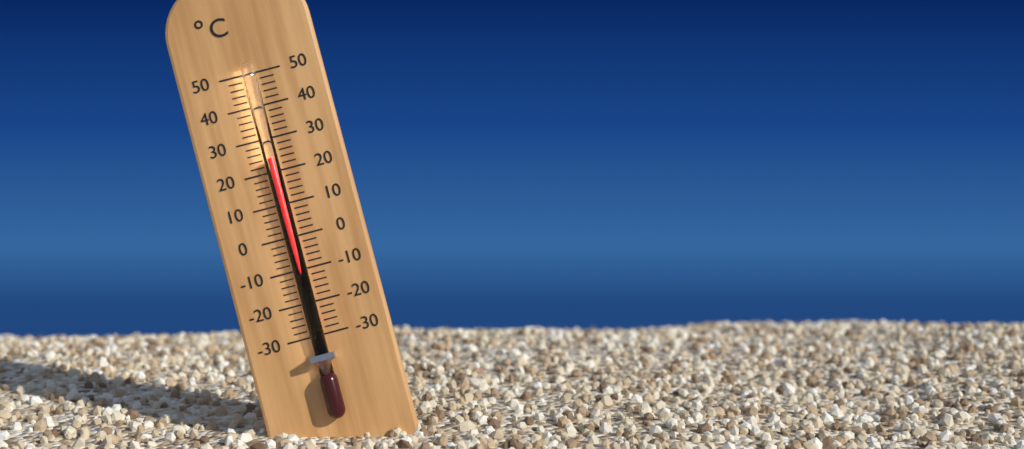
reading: 24 °C
